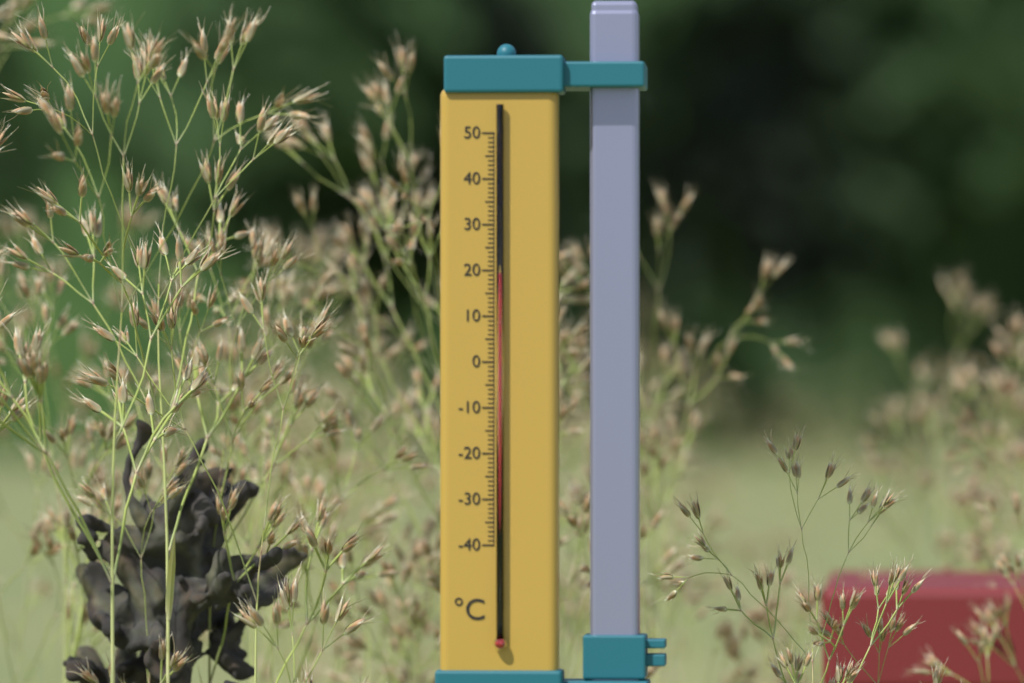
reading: 19 °C
